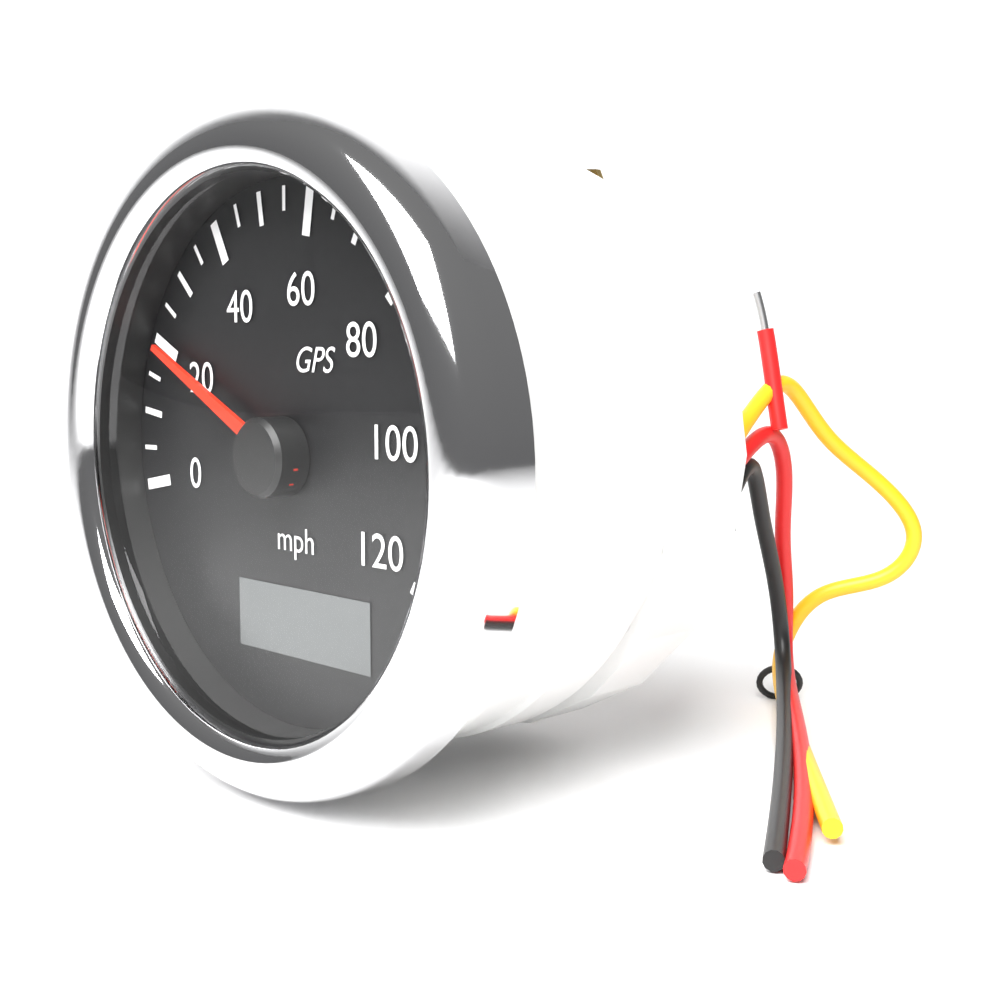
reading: 20 mph
